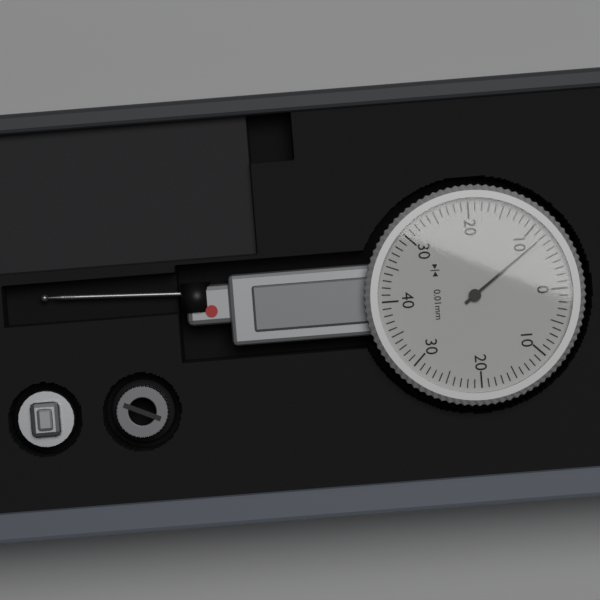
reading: 0.08 mm
